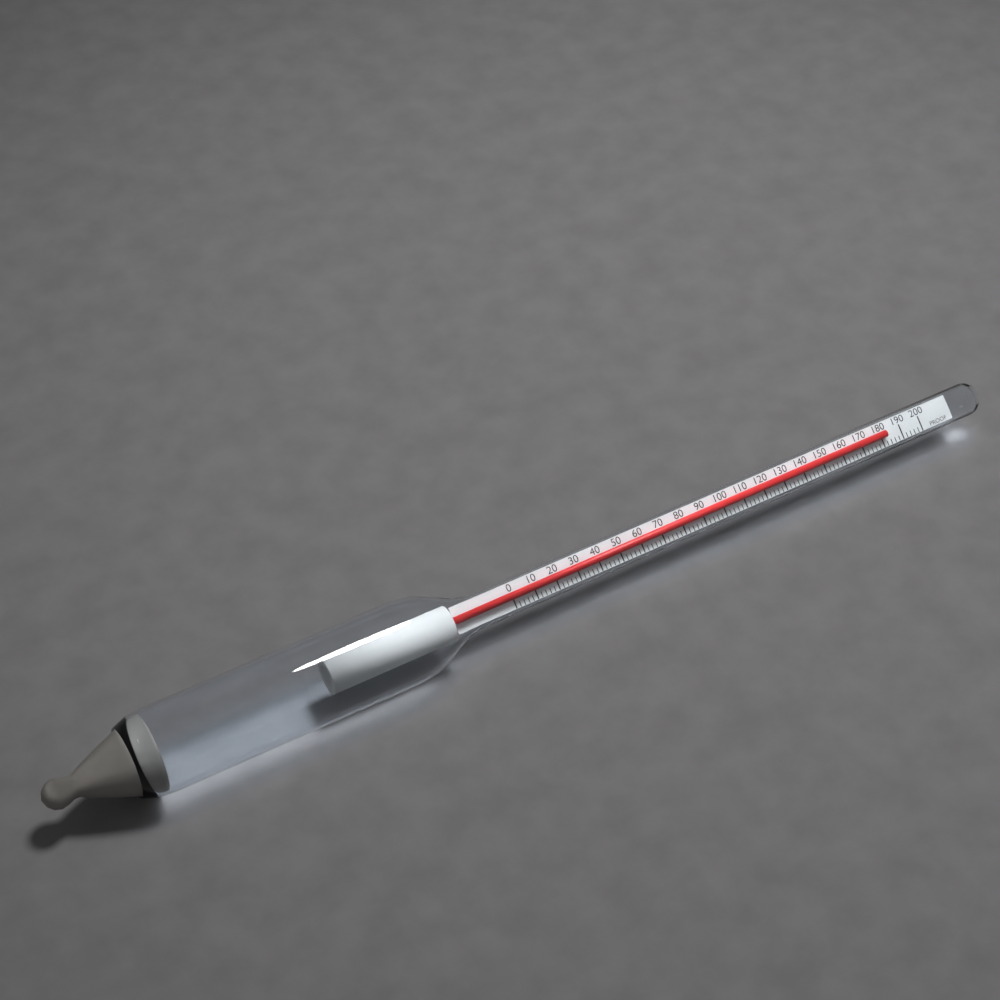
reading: 182 proof
